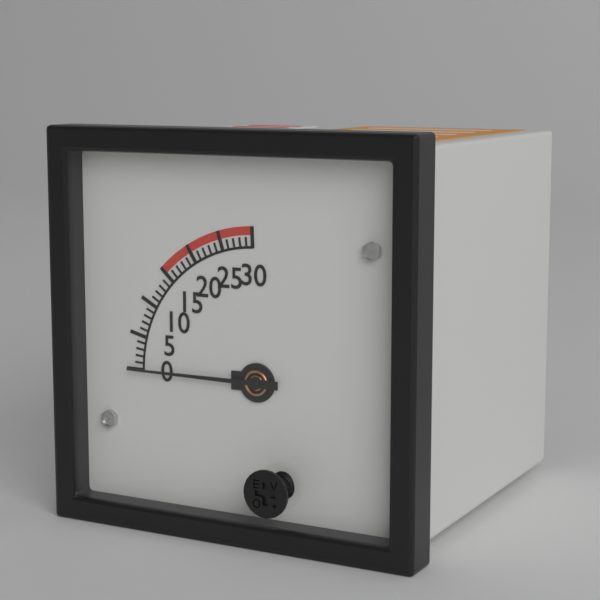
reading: 0 (no unit)
